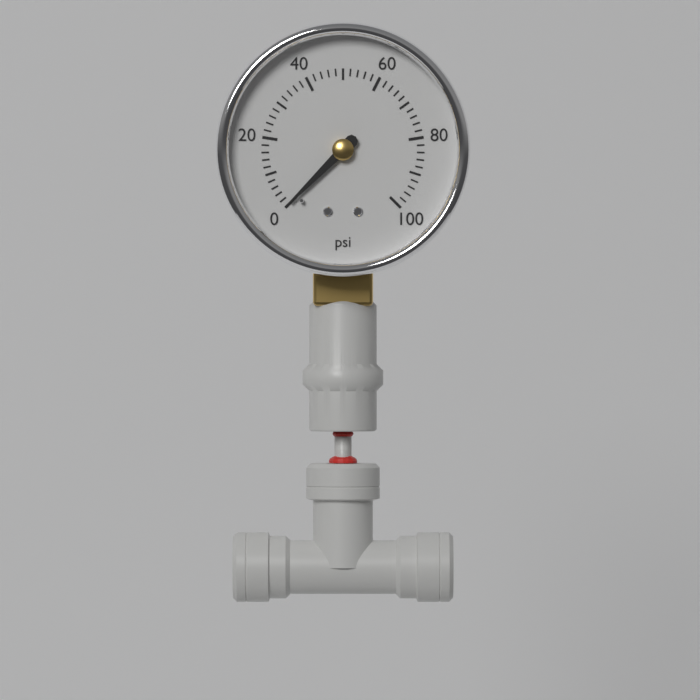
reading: 0 psi
